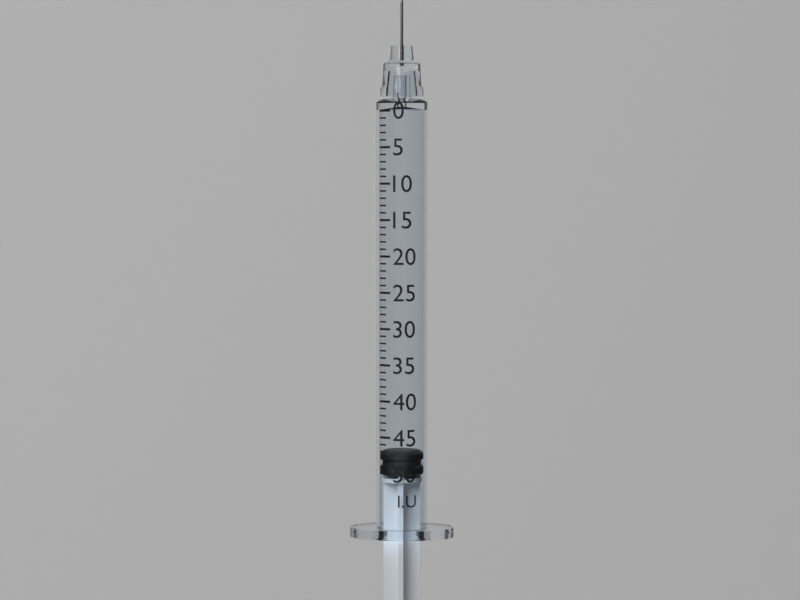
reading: 47 I.U.
